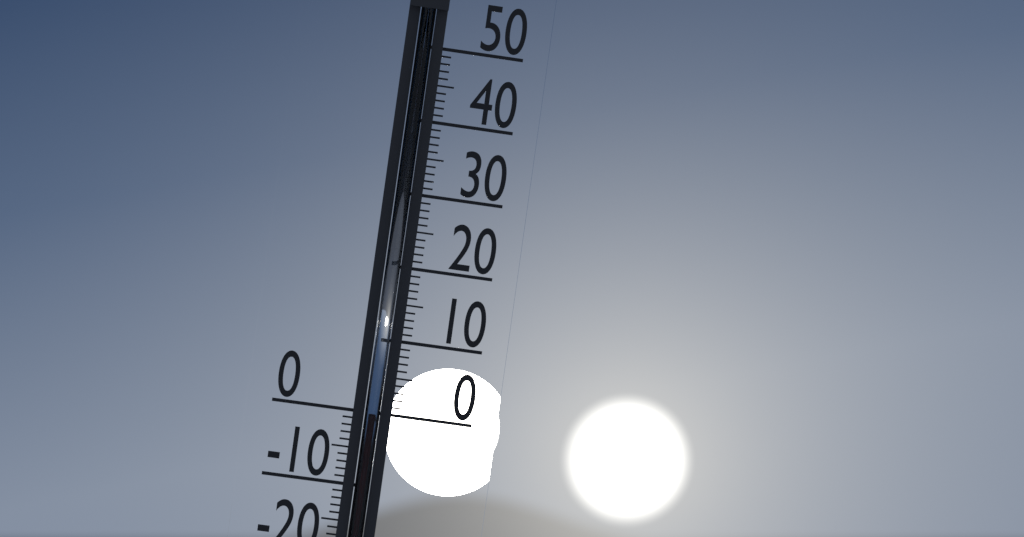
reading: 0 °C
